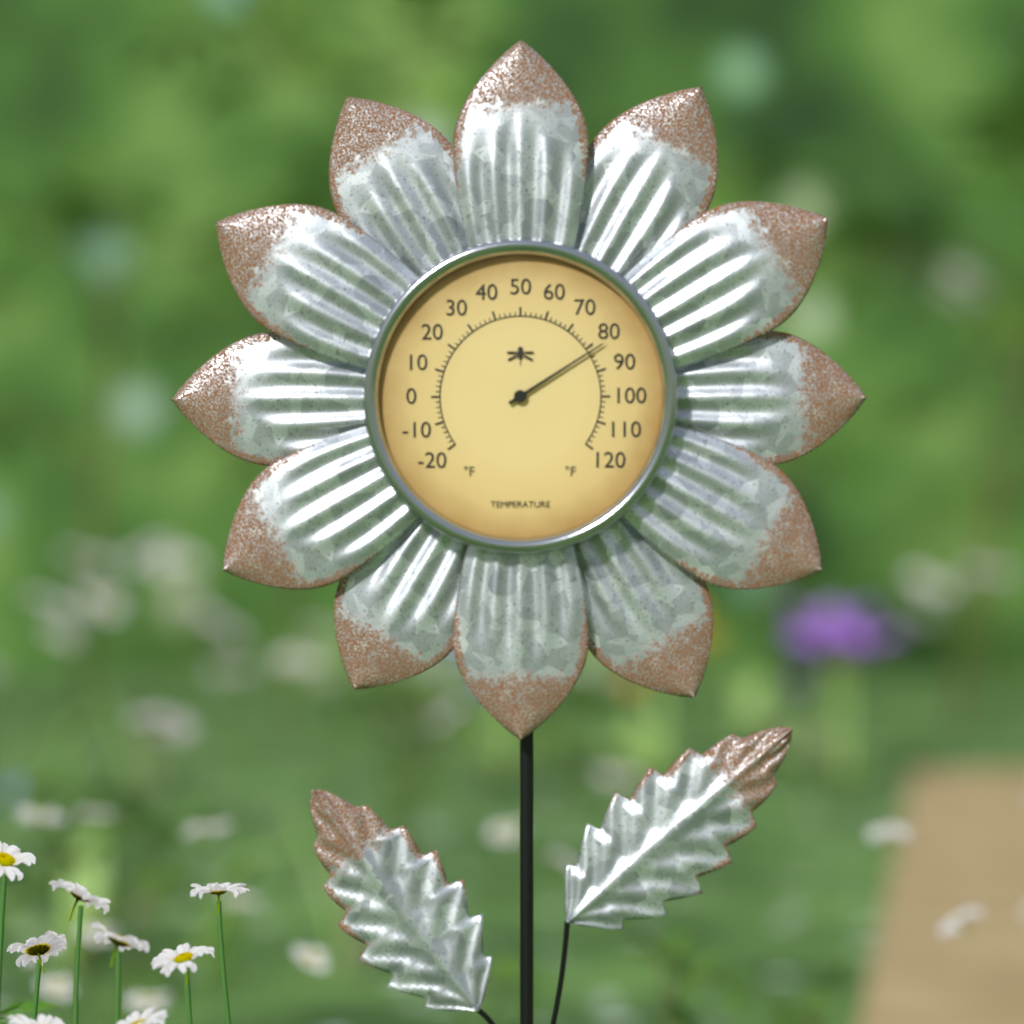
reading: 82 °F
